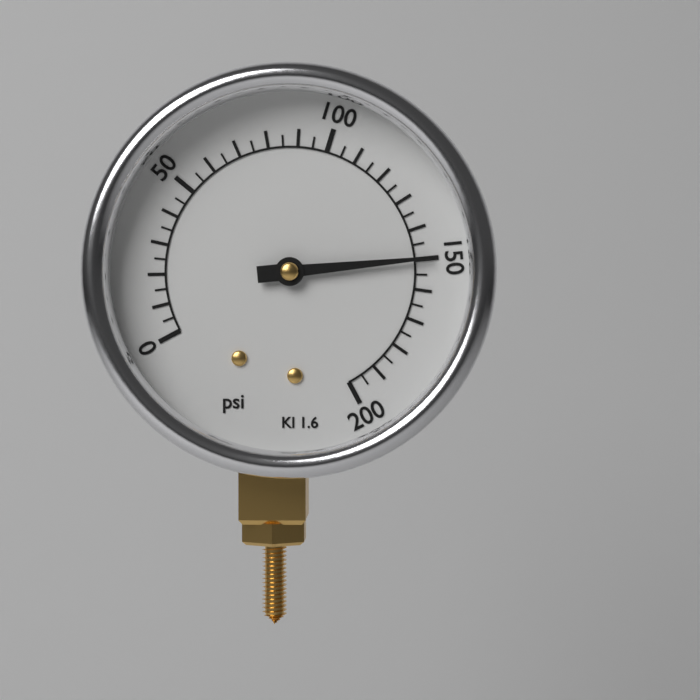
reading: 150 psi
